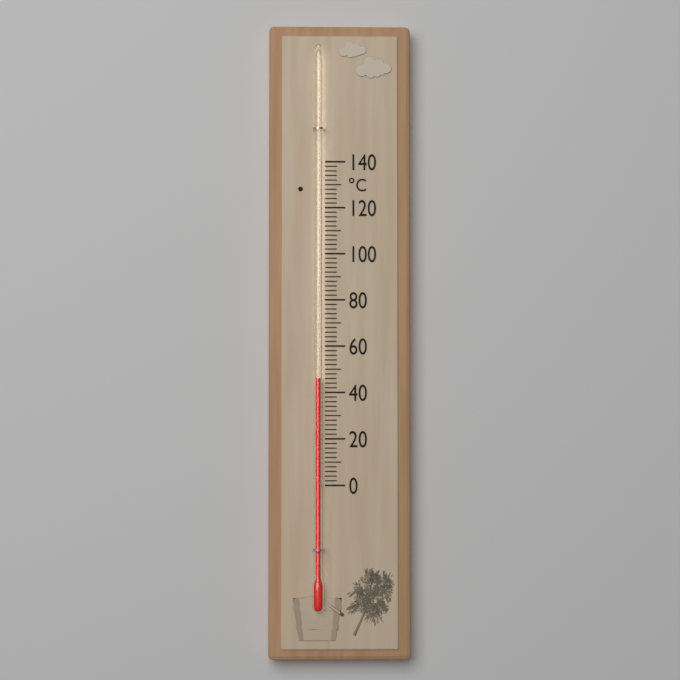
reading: 46 °C
